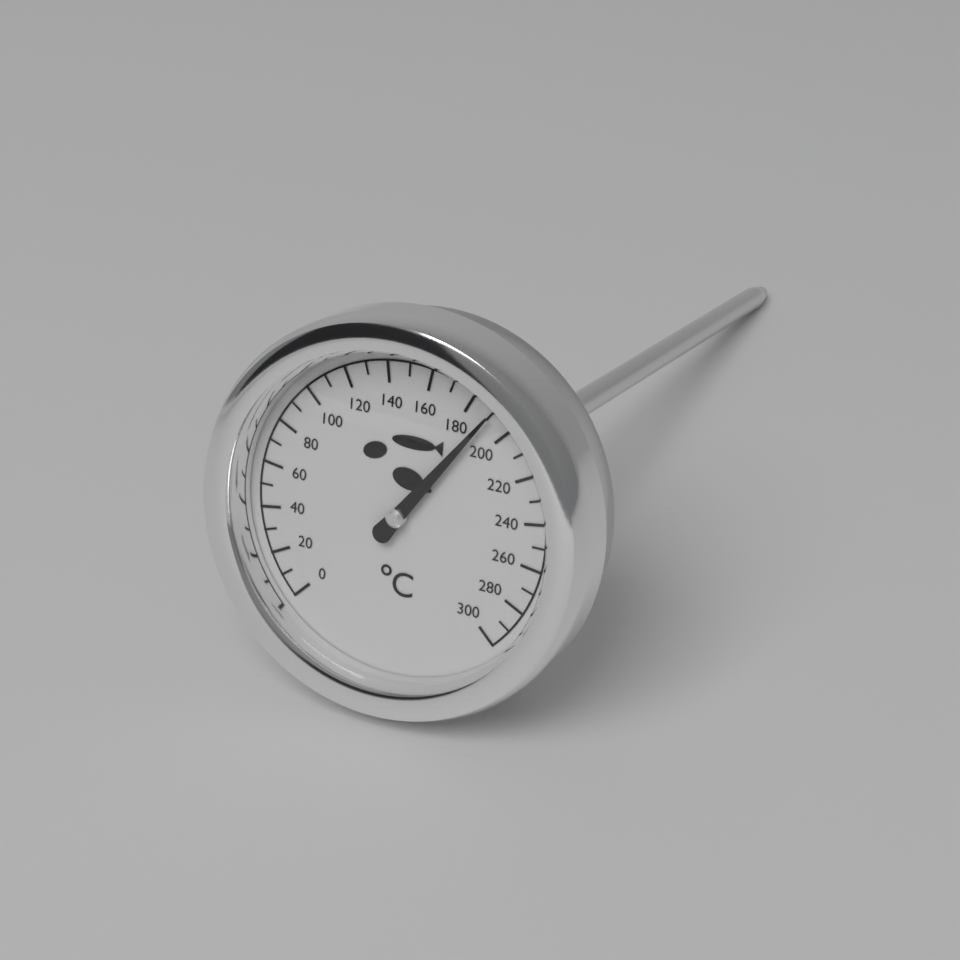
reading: 190 °C
